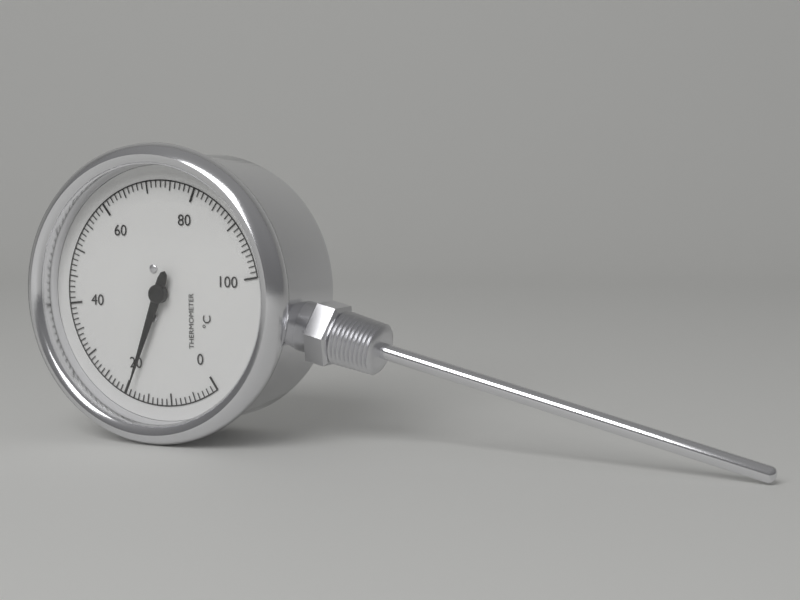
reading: 19 °C
